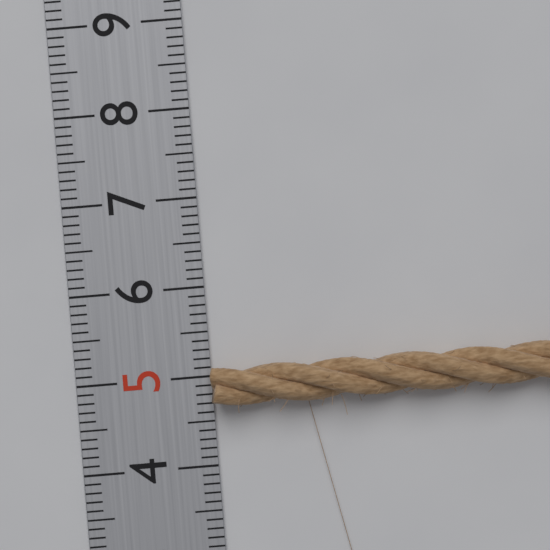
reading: 5.1 (no unit)
